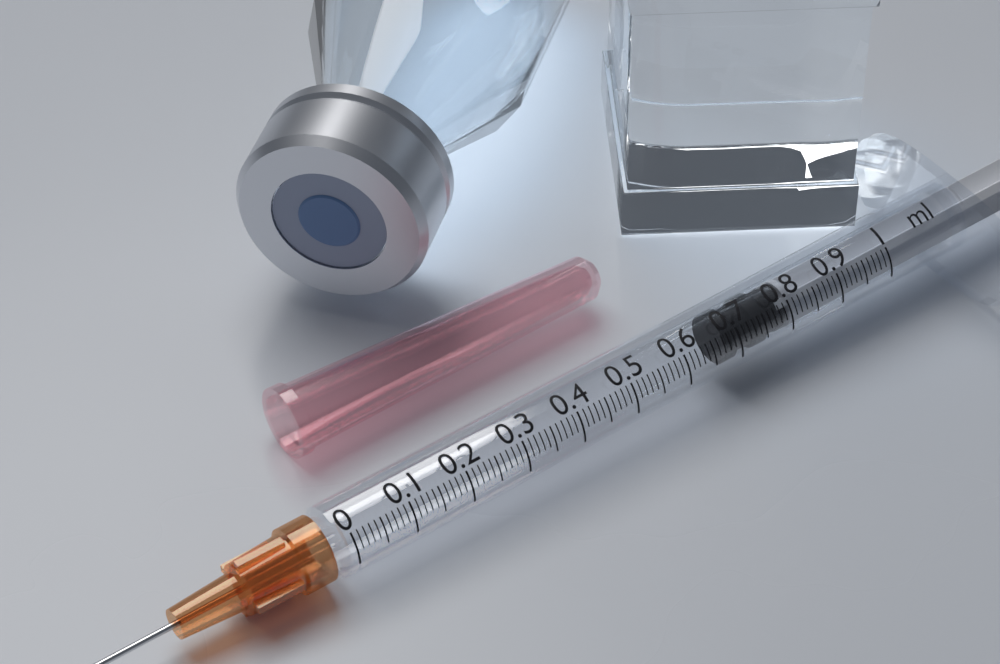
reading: 0.68 ml
